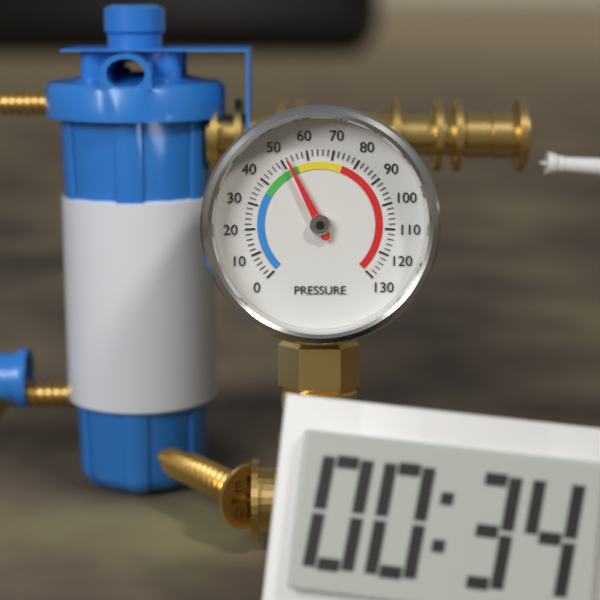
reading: 52 (no unit)
